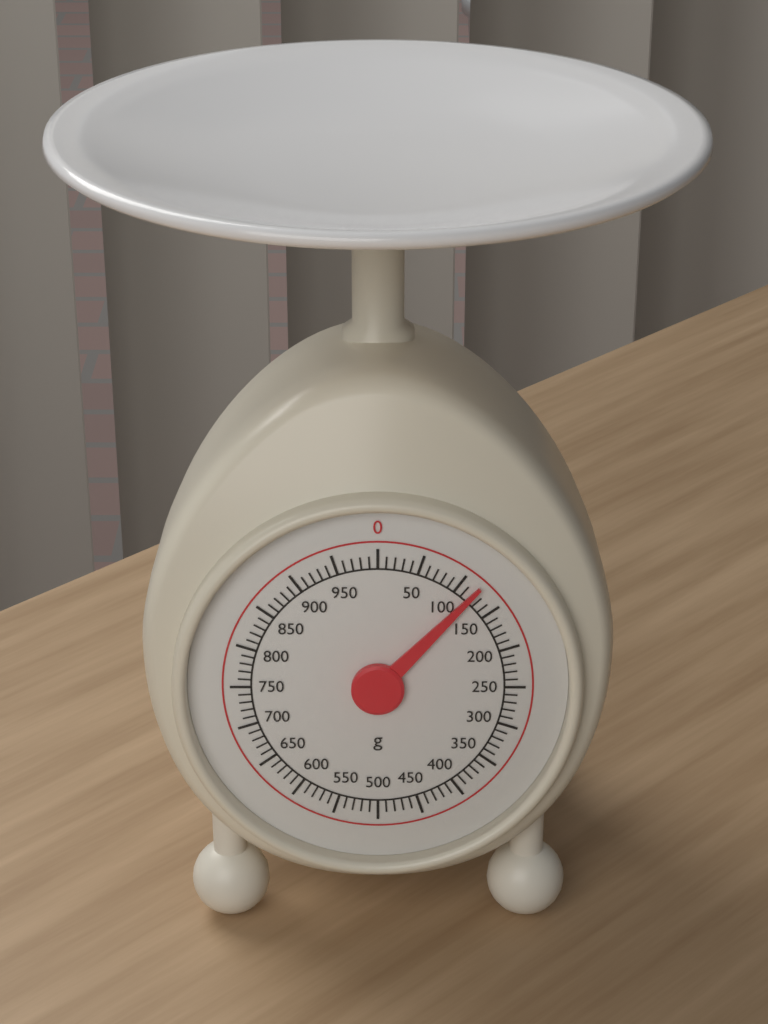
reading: 120 g
